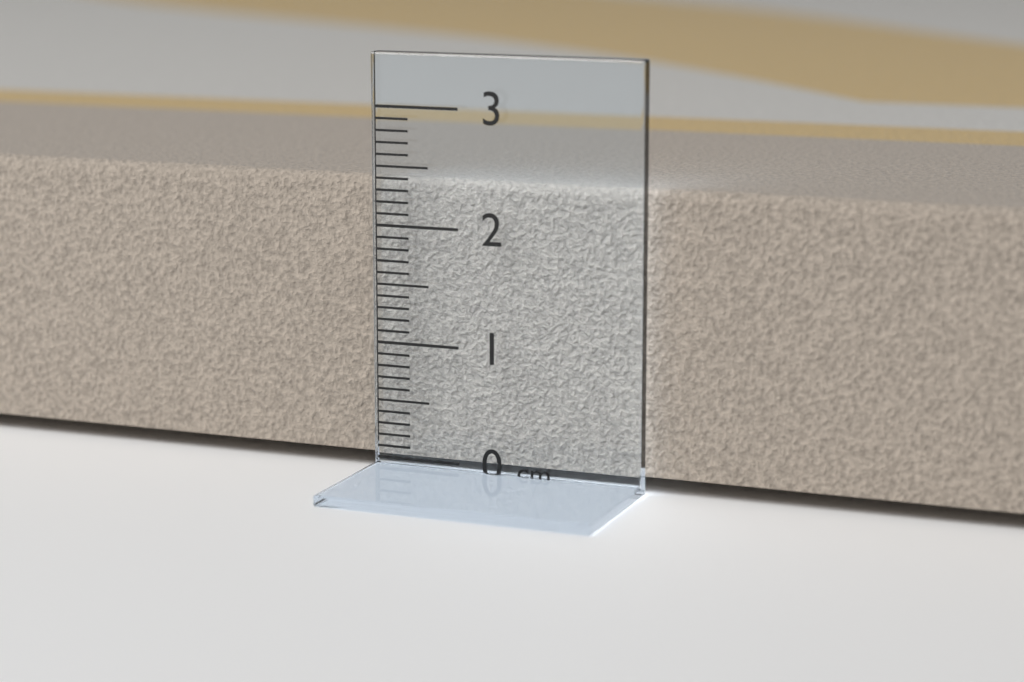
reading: 2.4 cm
